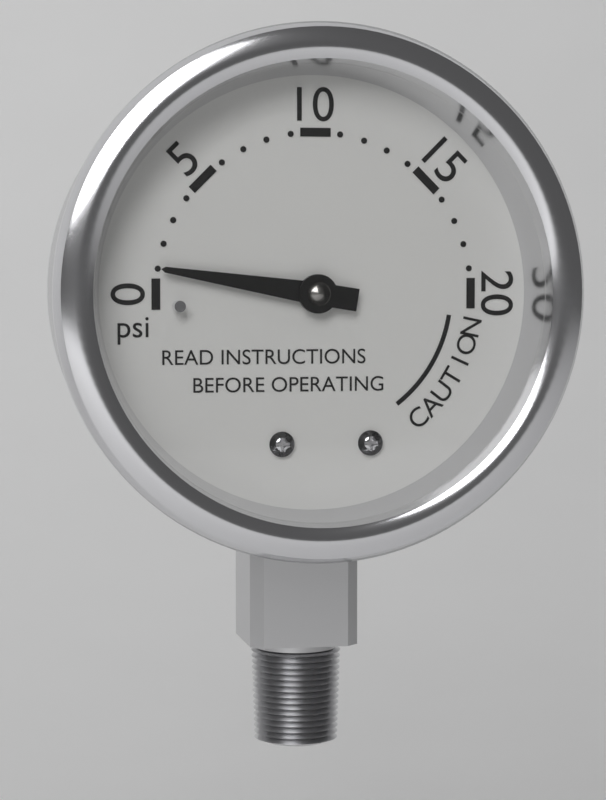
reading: 1 psi
